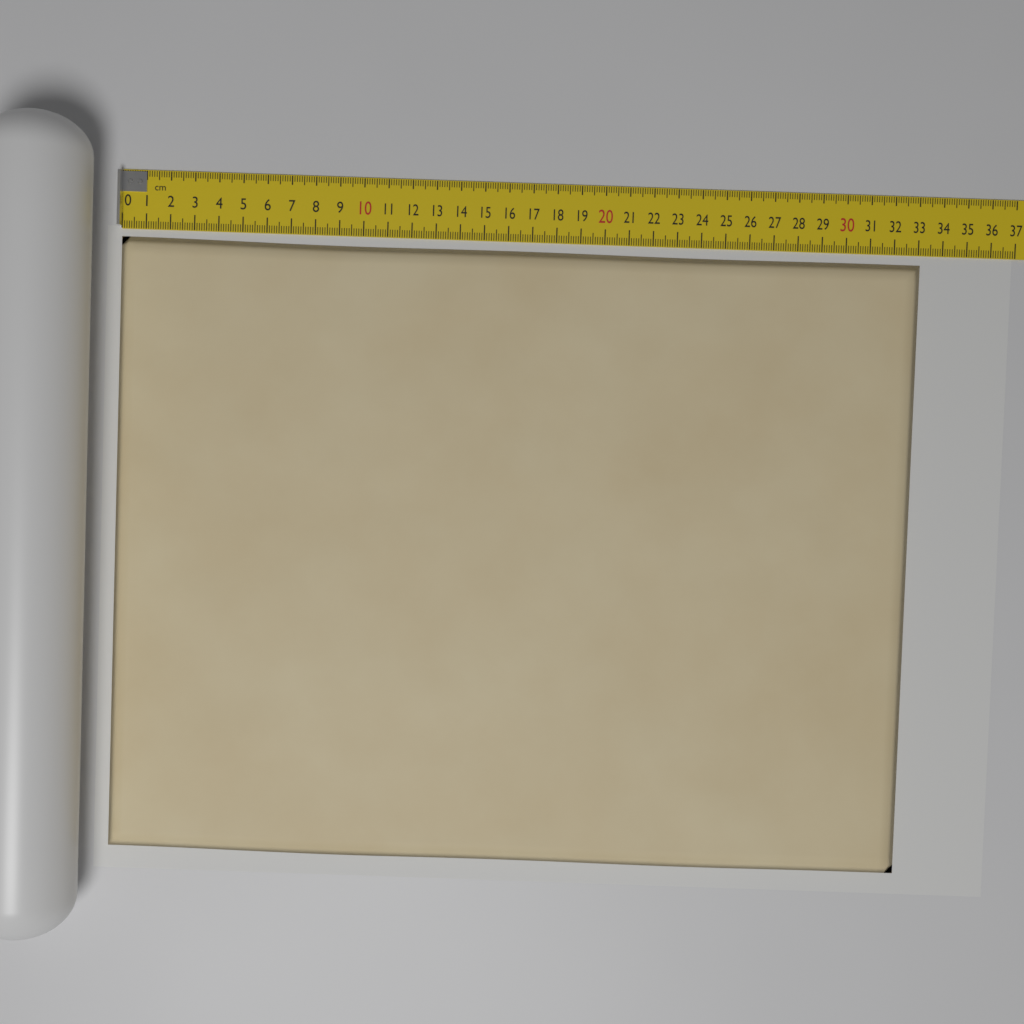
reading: 33.1 cm
